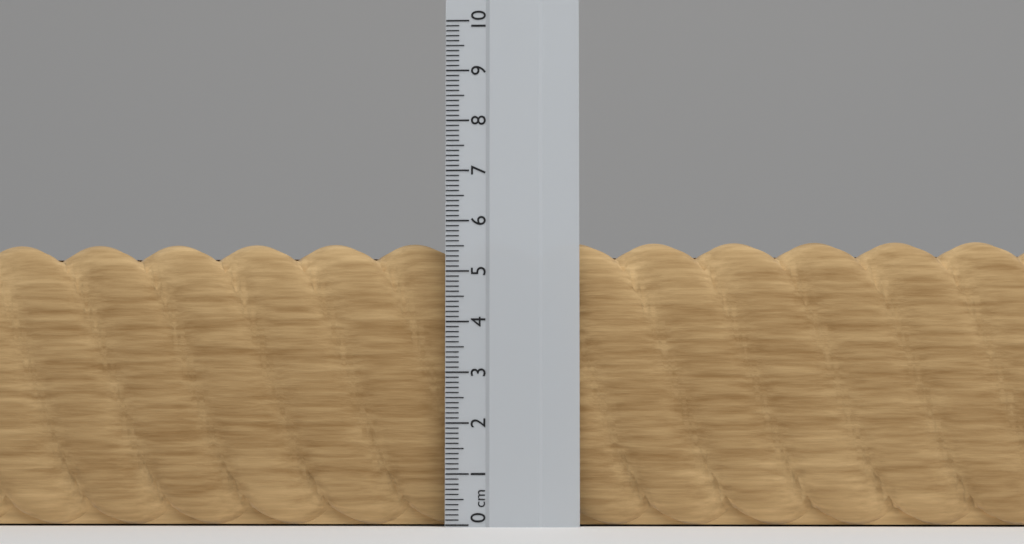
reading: 5.6 cm
